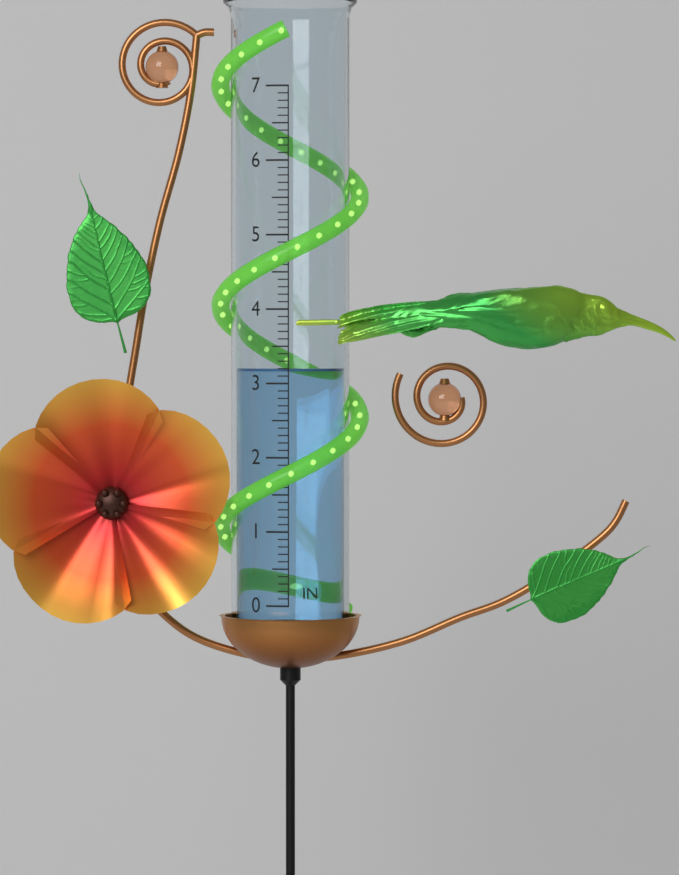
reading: 3.2 in
